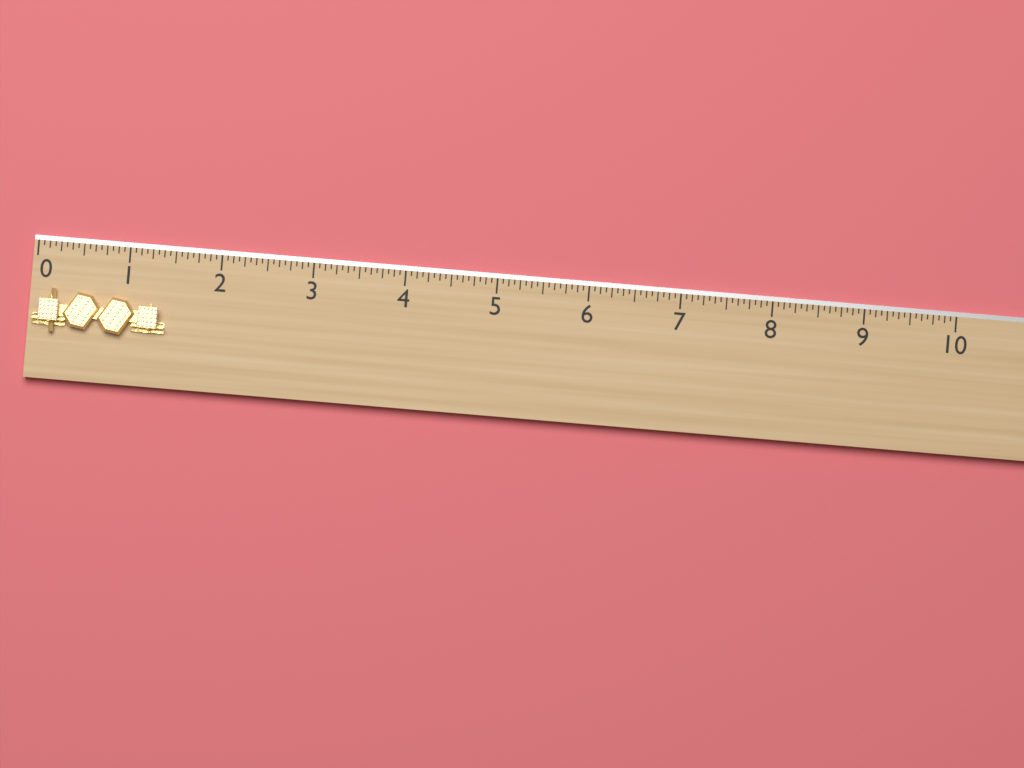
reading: 1.4375 (no unit)
